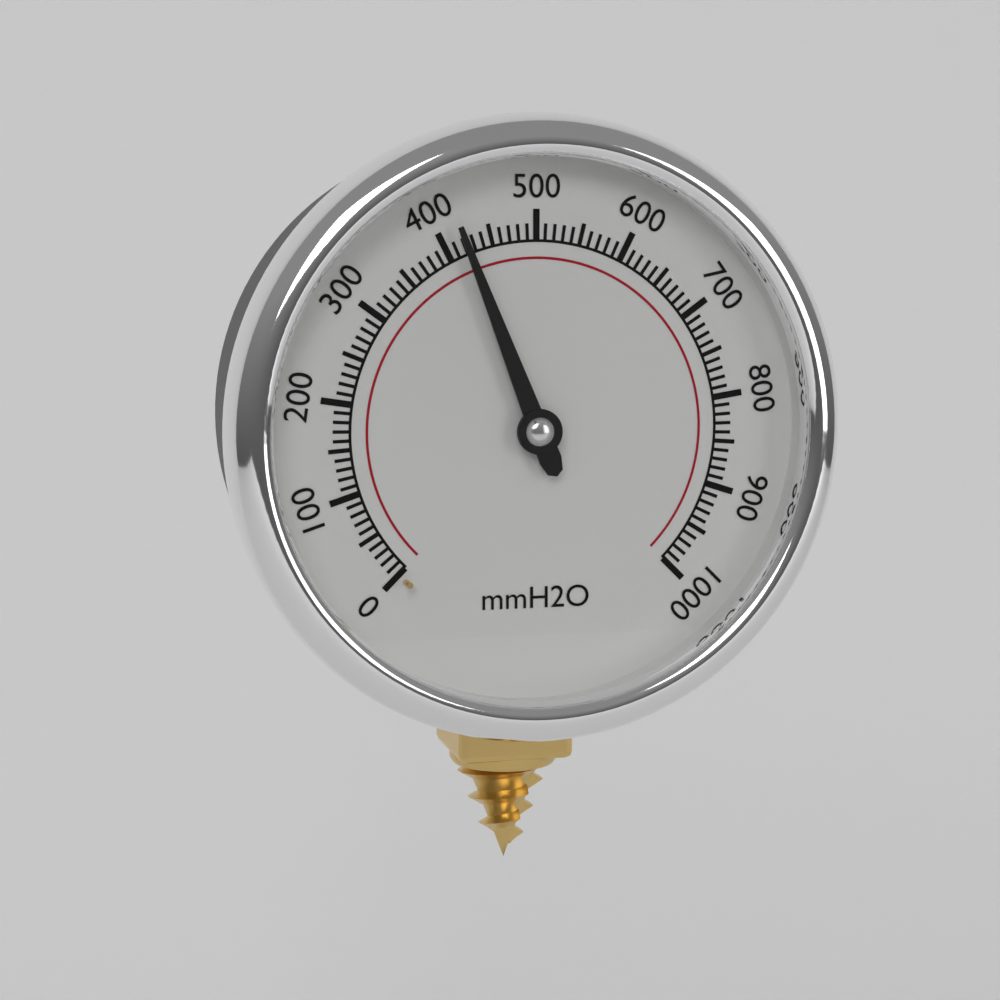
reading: 420 mmH2O
